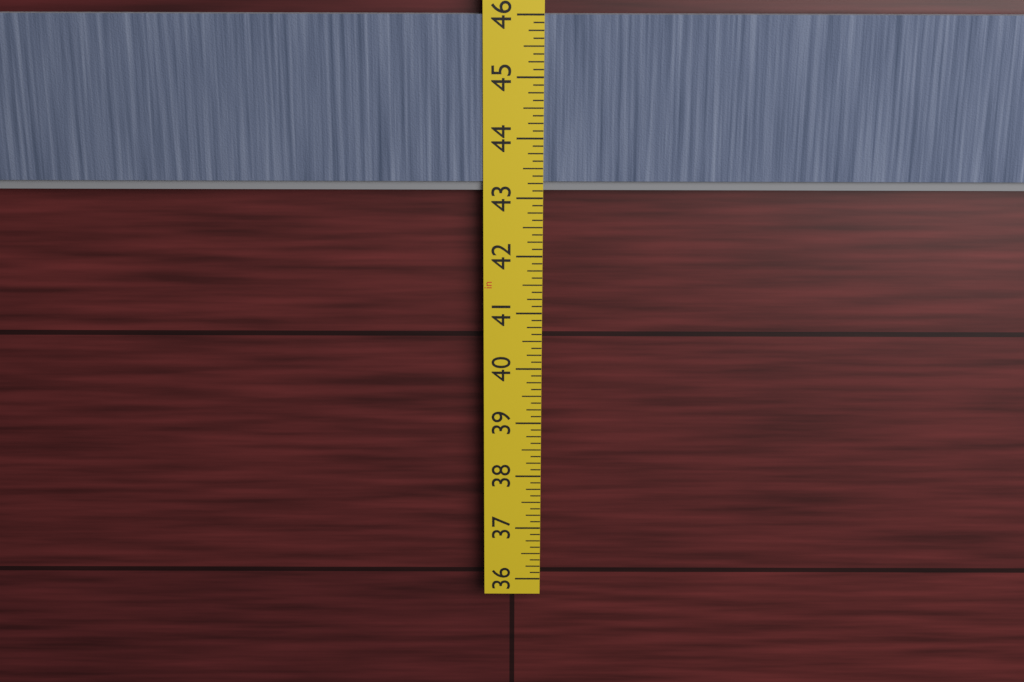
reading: 43.125 in
